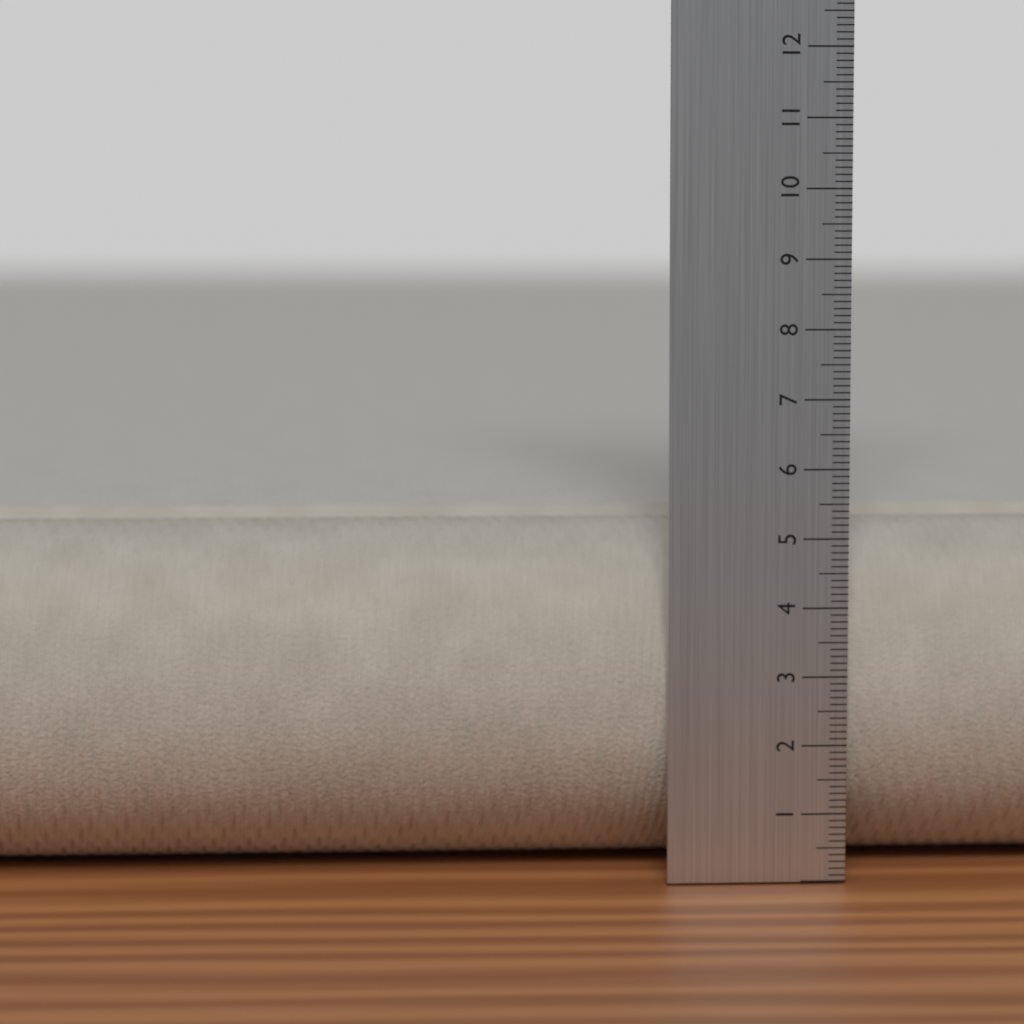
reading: 5.1 cm
